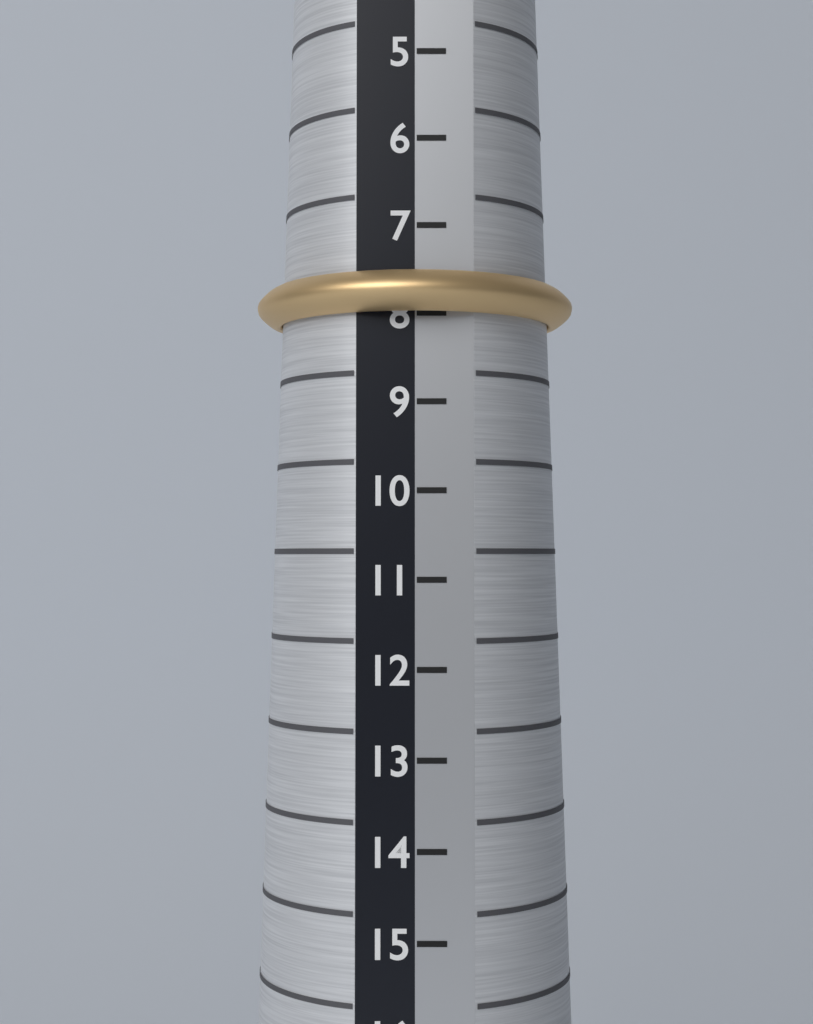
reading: 8 (no unit)
